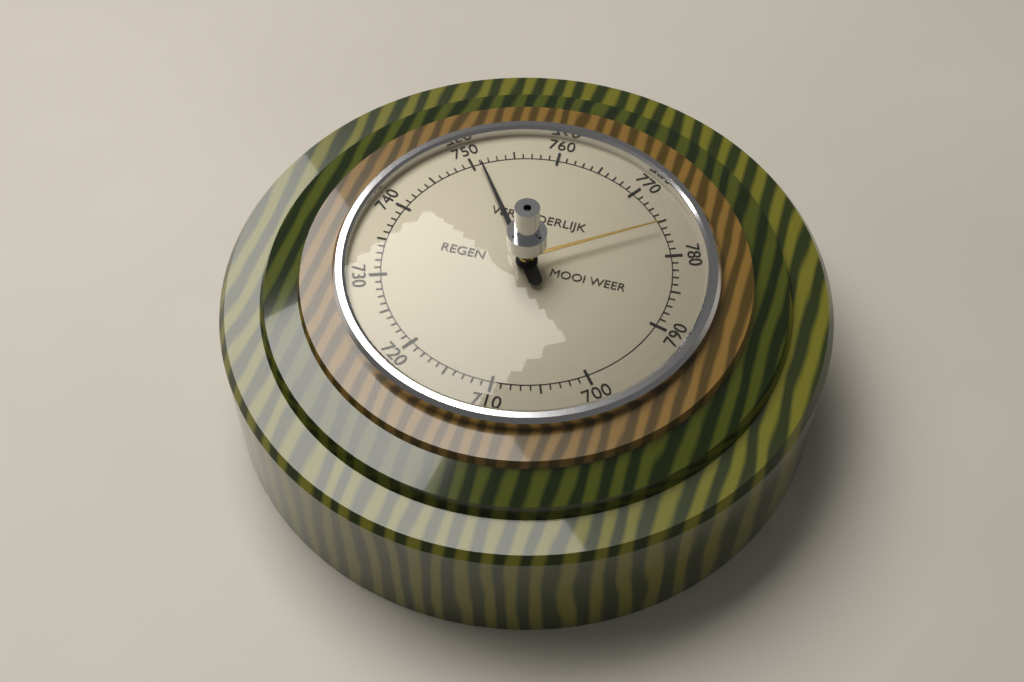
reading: 751 (no unit)
